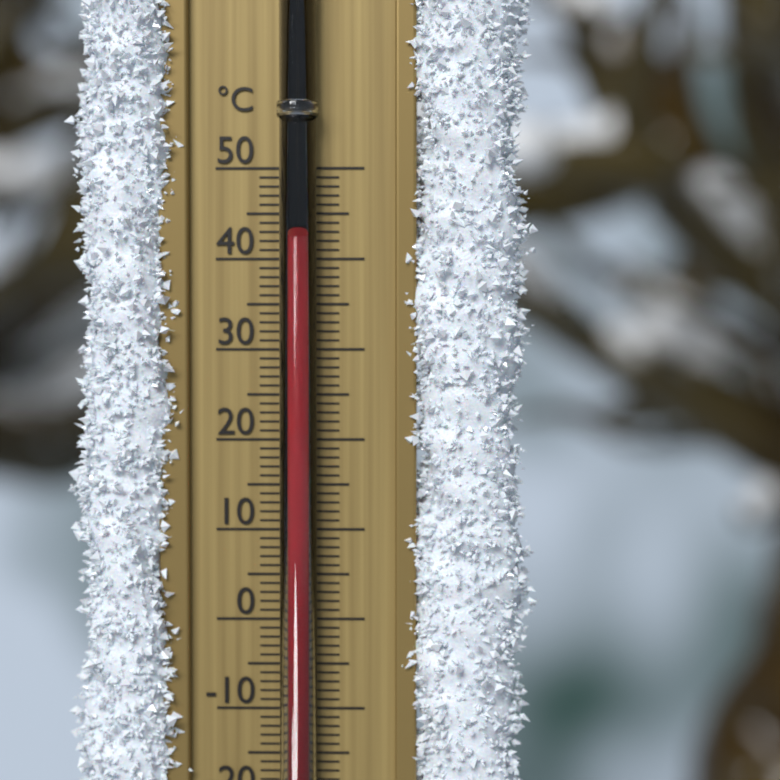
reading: 42 °C
